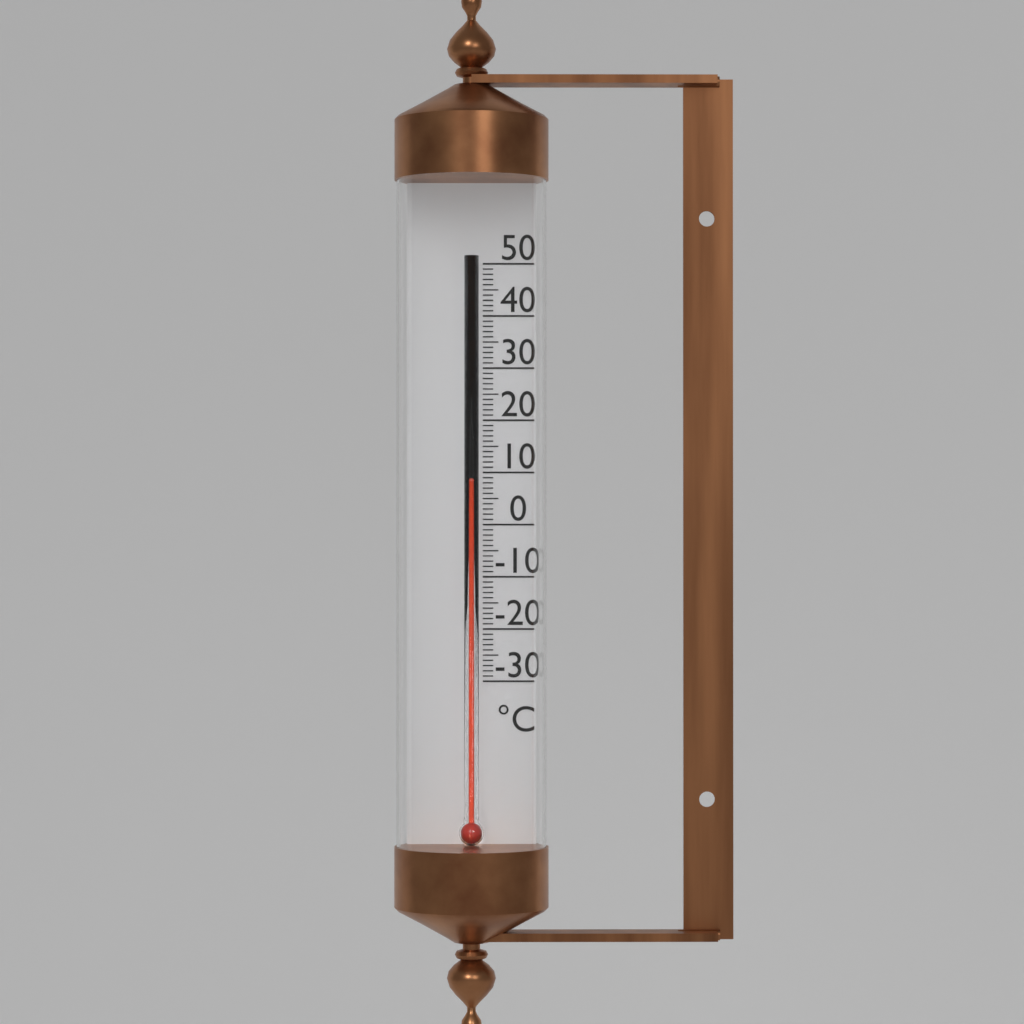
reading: 8 °C
